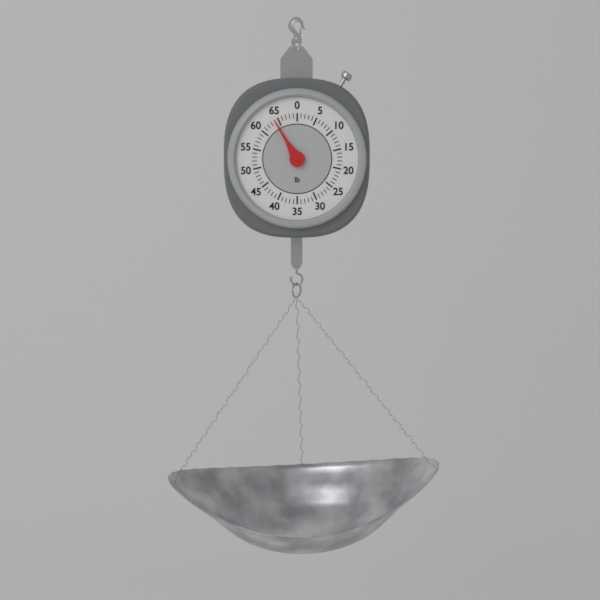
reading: 64 lb
